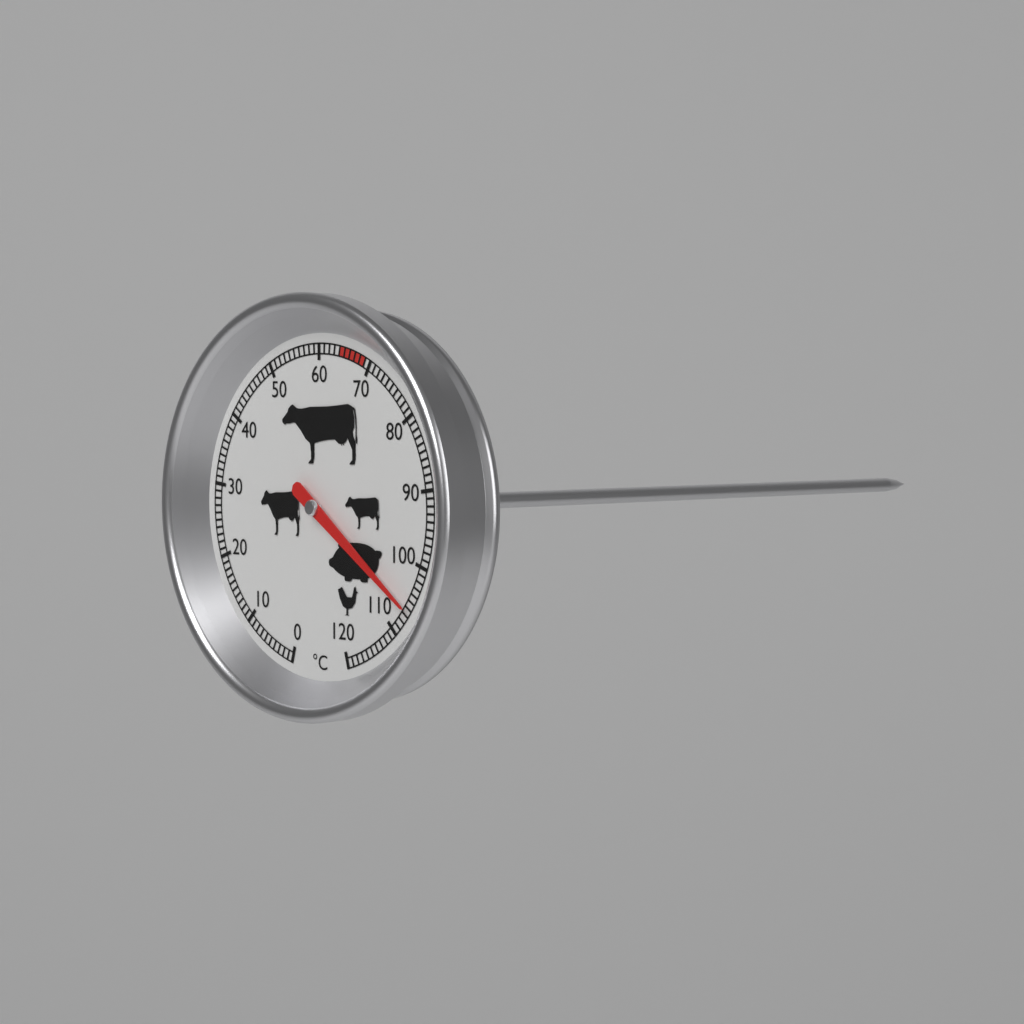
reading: 106 °C
